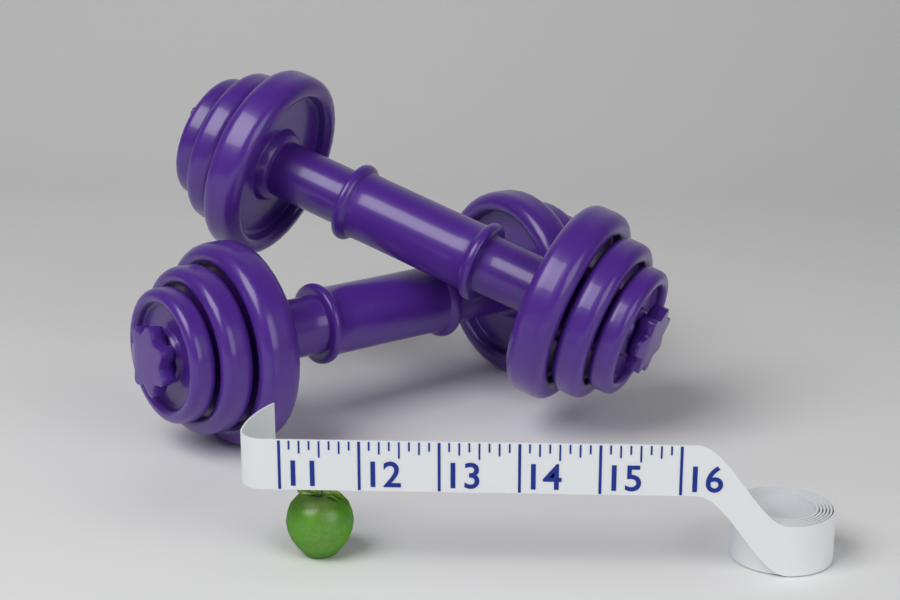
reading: 11.875 (no unit)
